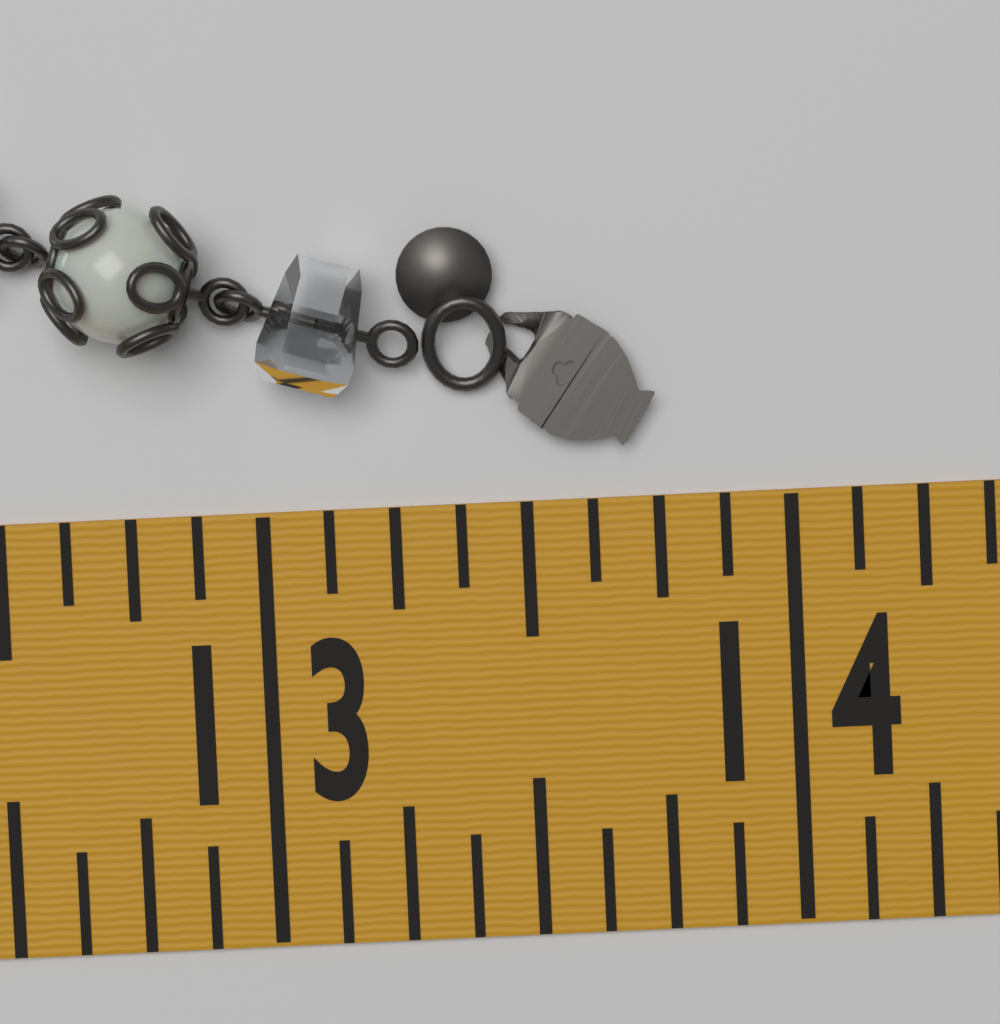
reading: 13.750 in
